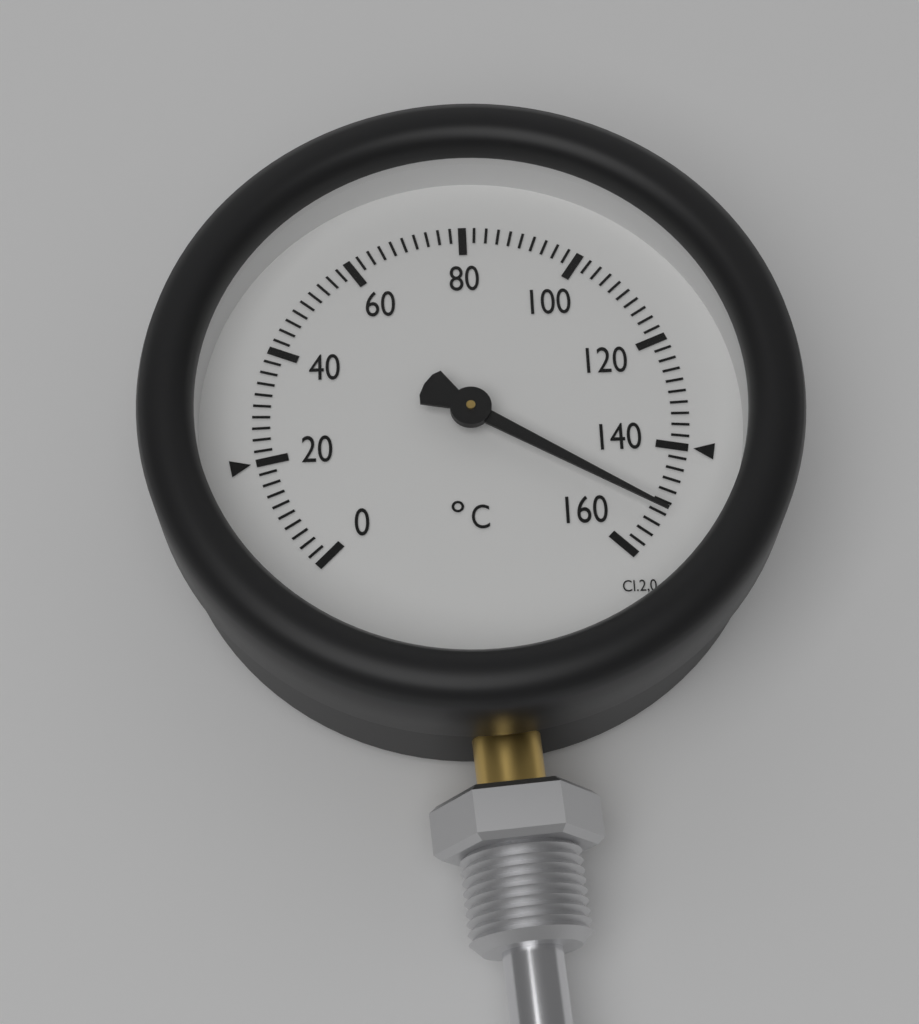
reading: 152 °C
